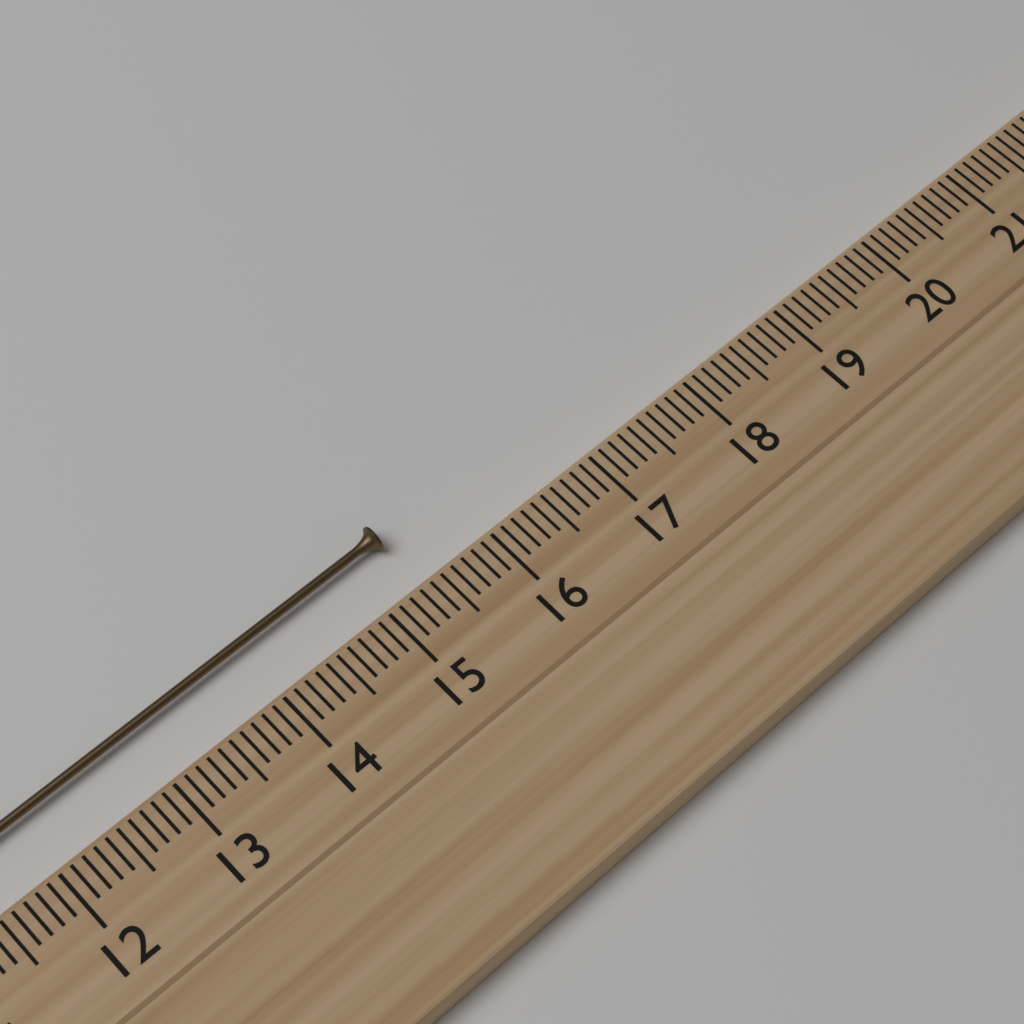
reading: 15.4 cm
